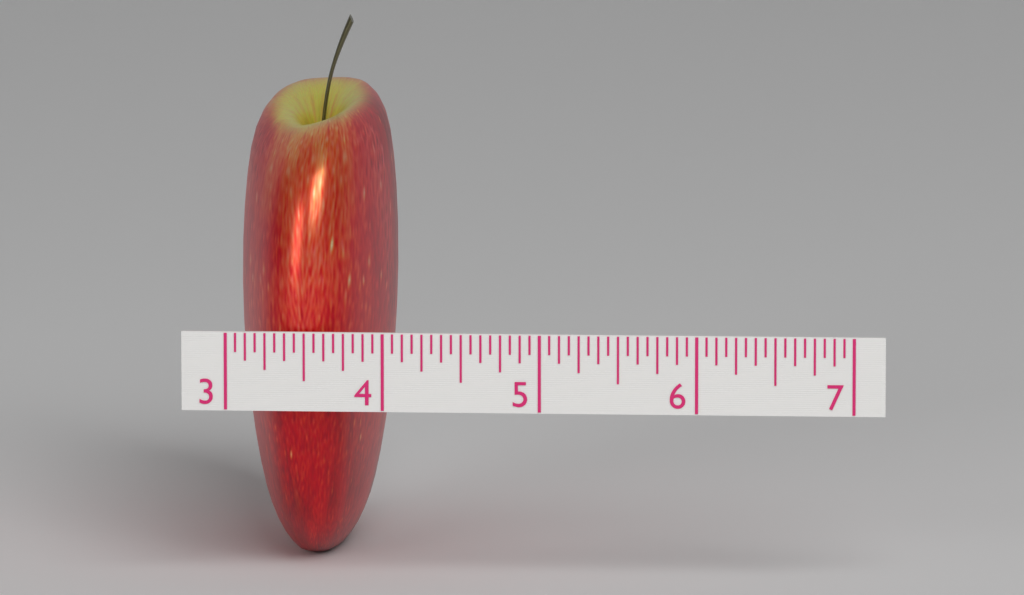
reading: 4.0000 (no unit)
